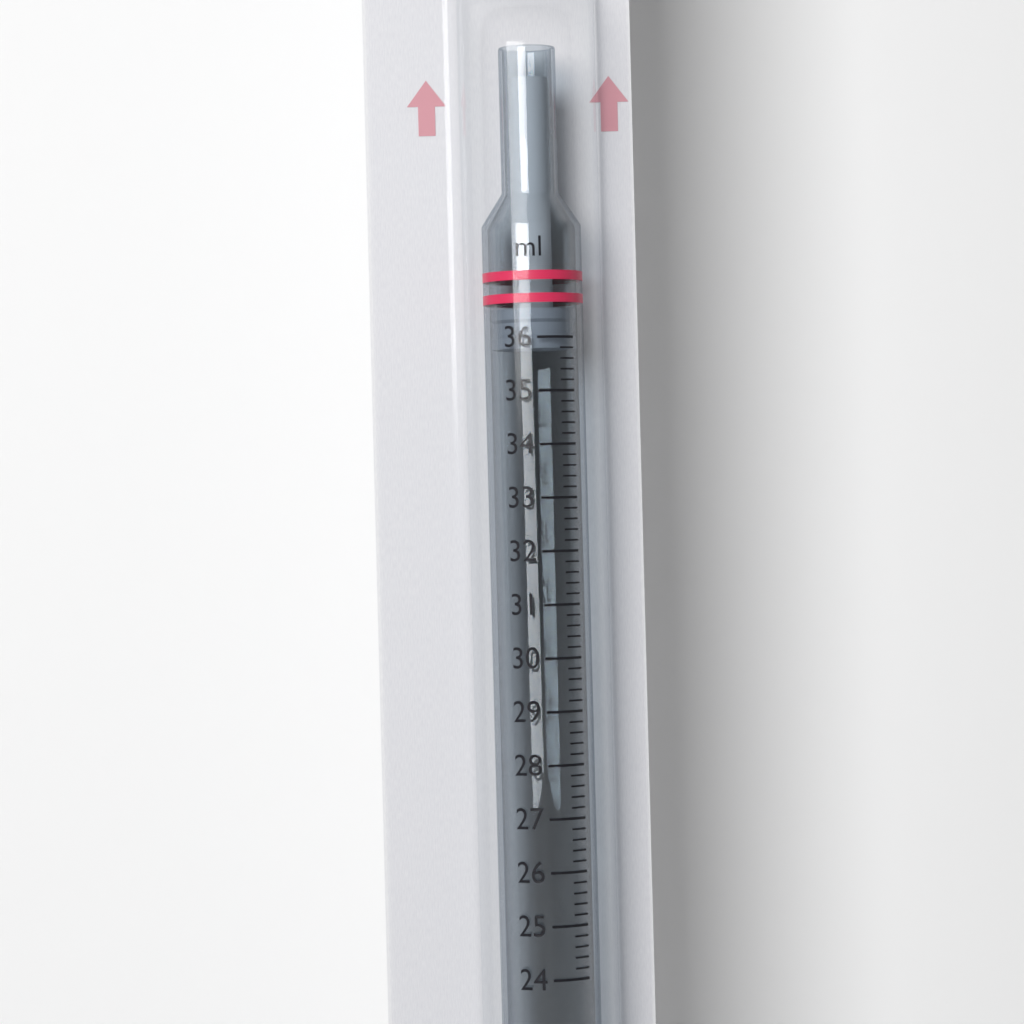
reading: 35.8 ml
